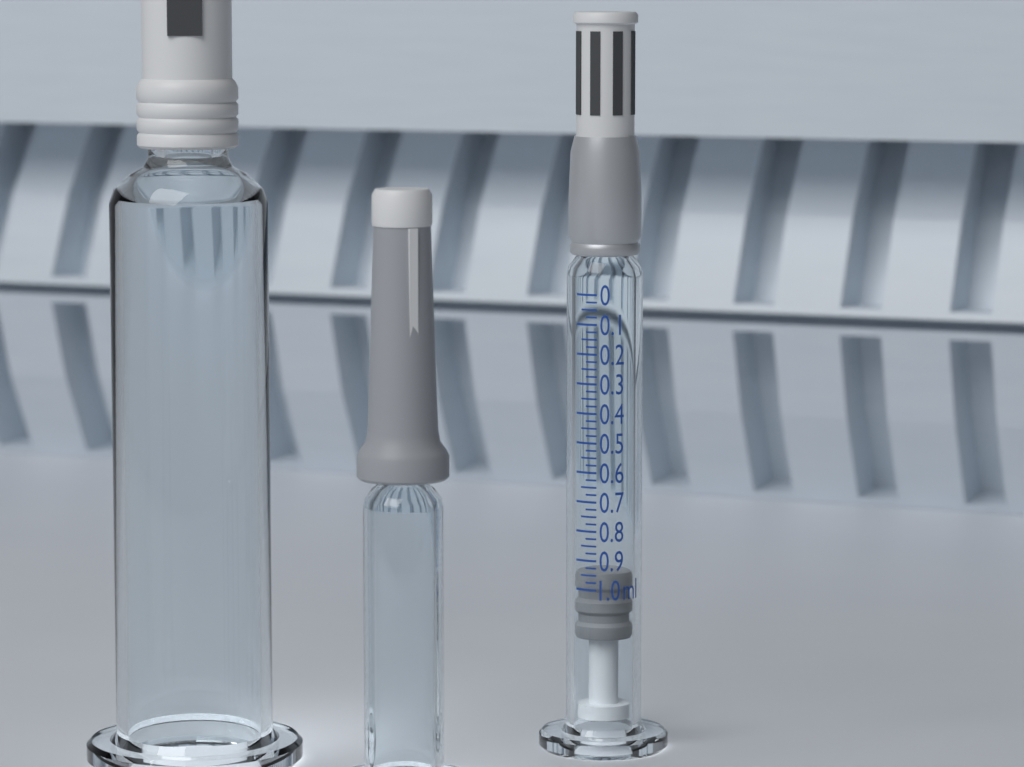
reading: 0.950 ml
